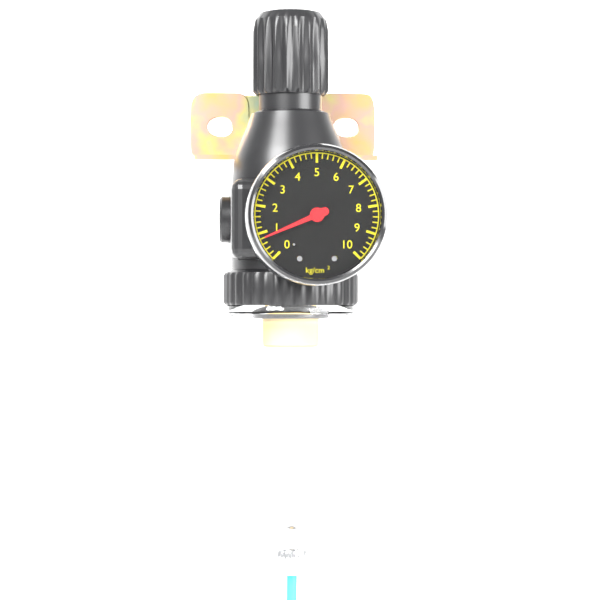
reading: 0.8 kg/cm²
